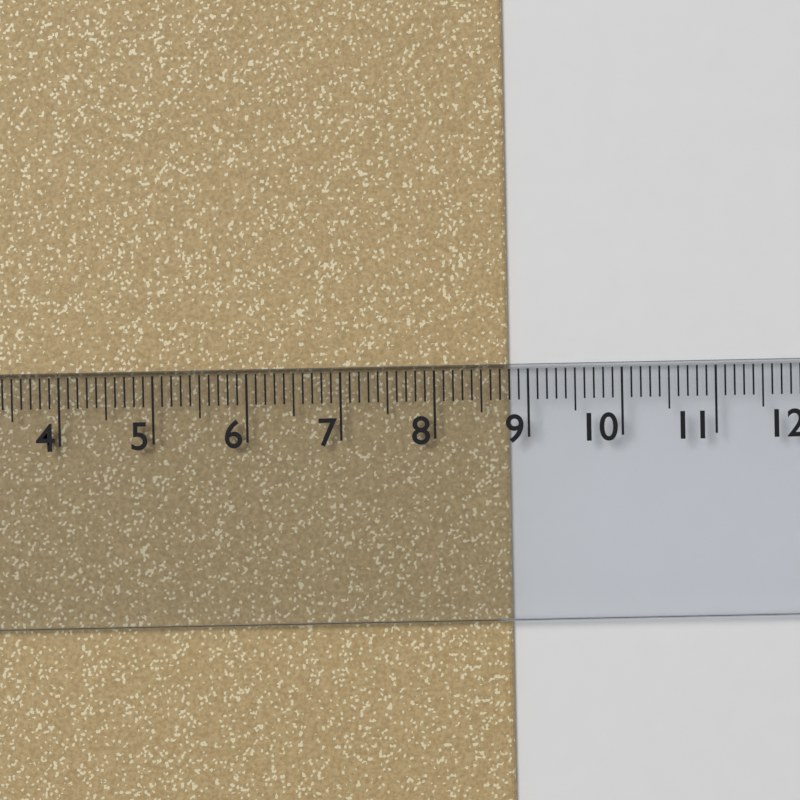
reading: 8.8 cm
